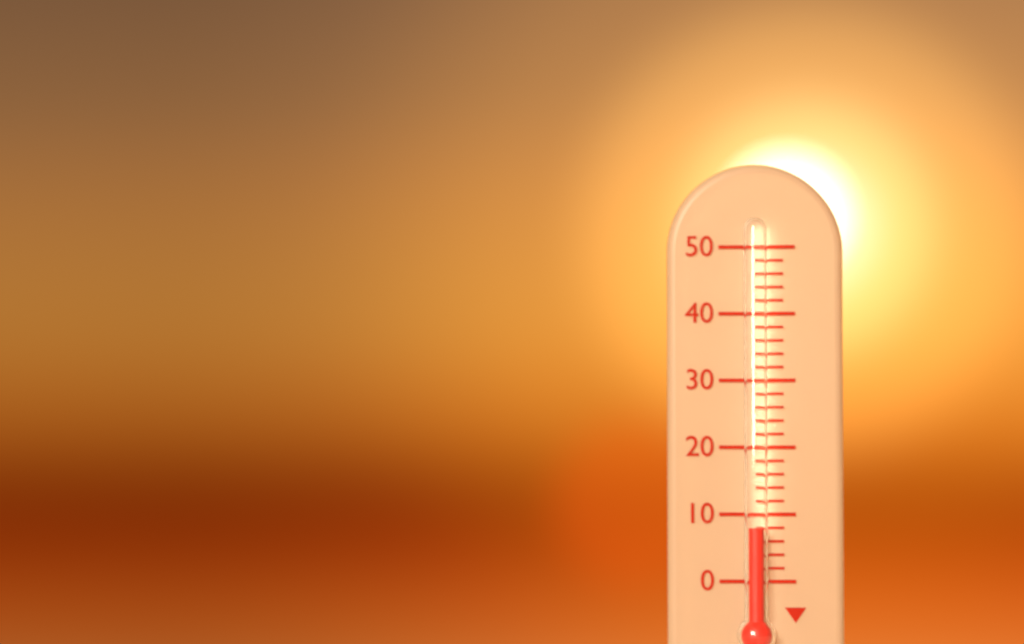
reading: 8 (no unit)
